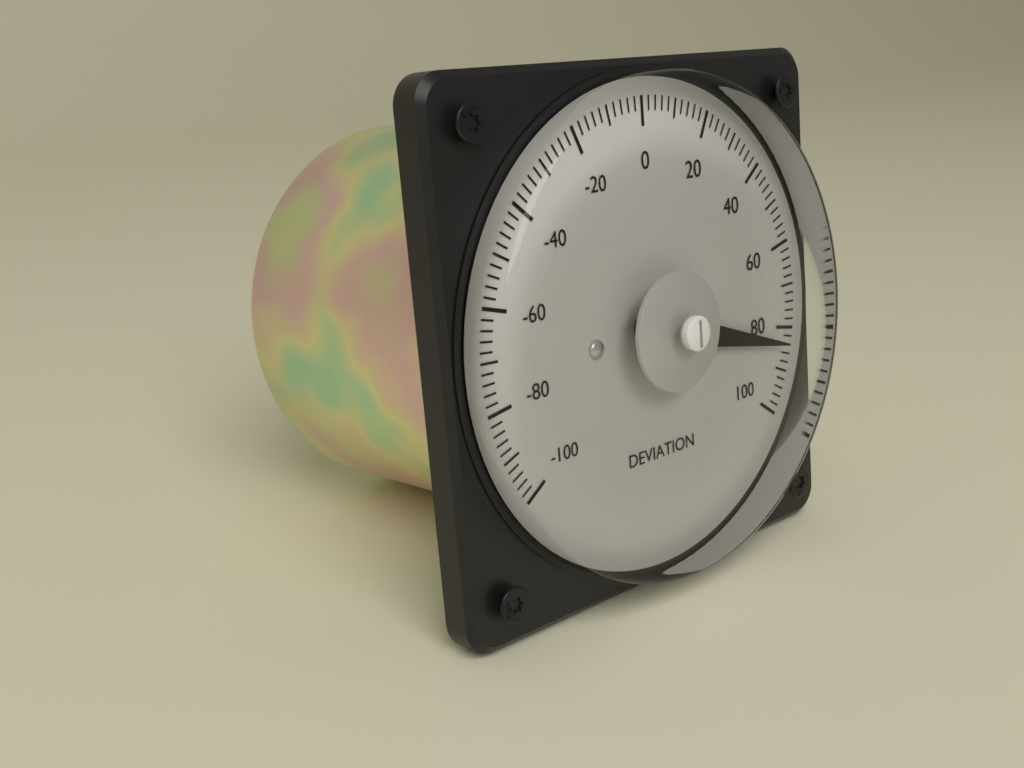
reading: 84 (no unit)
